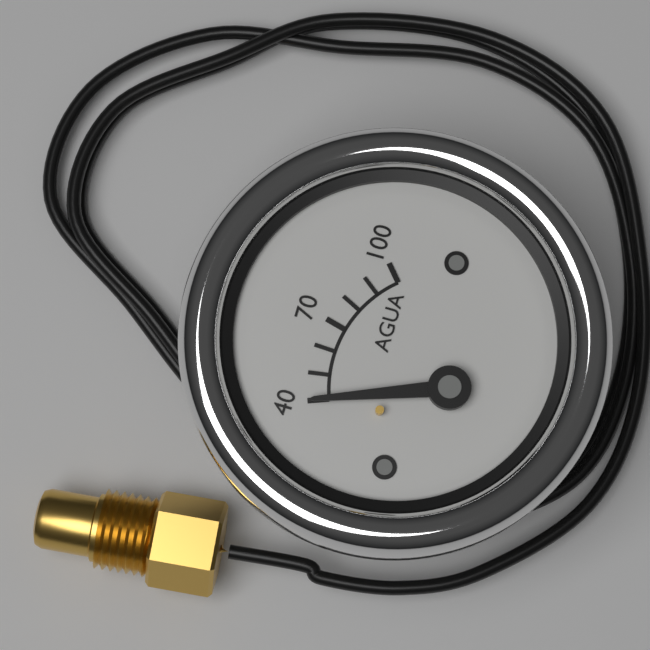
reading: 40 (no unit)
